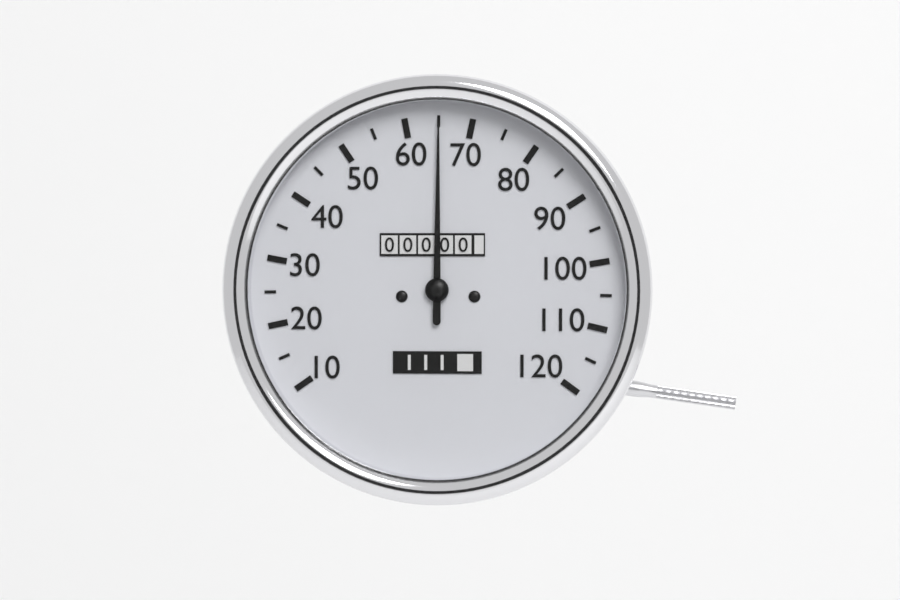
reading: 65 (no unit)
